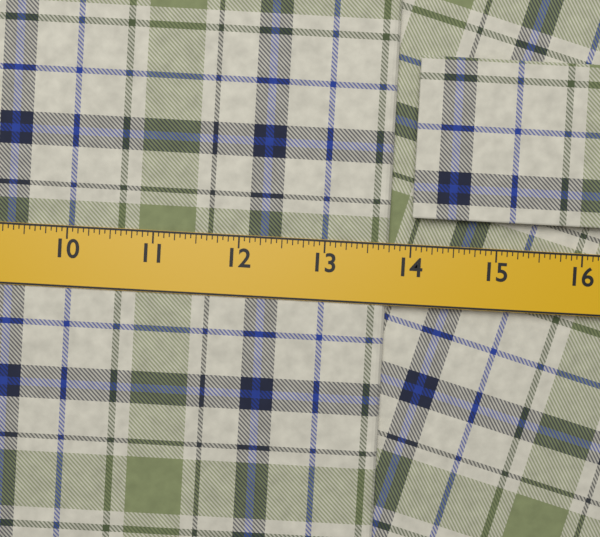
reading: 13.7500 in
